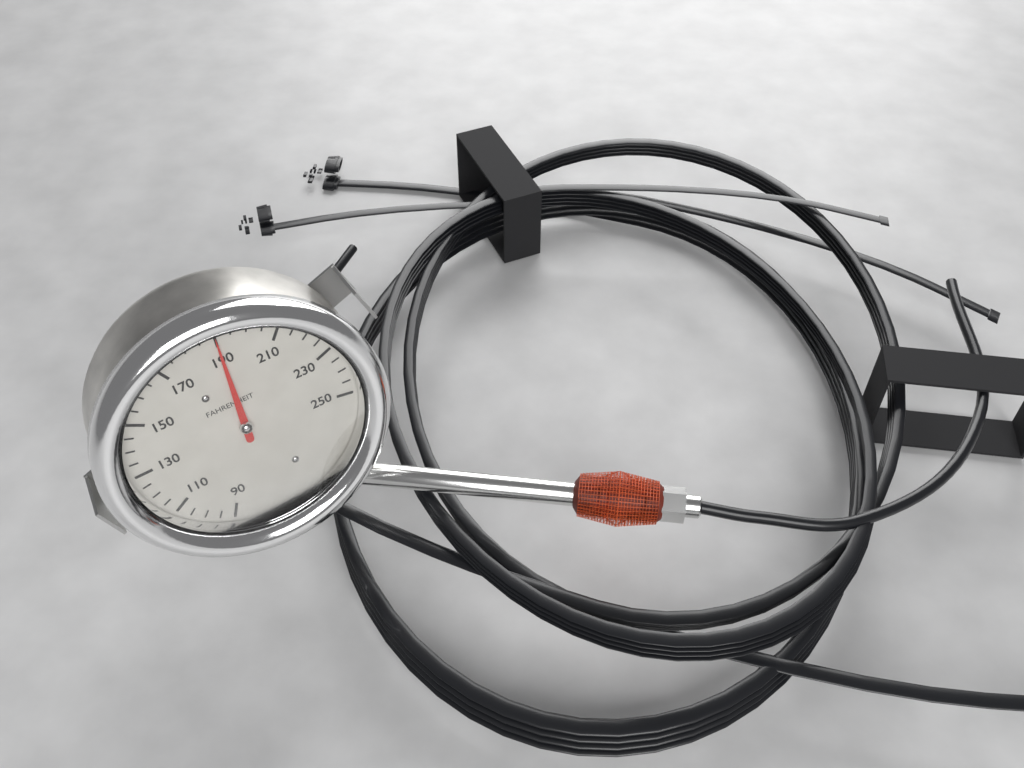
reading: 190 °F
